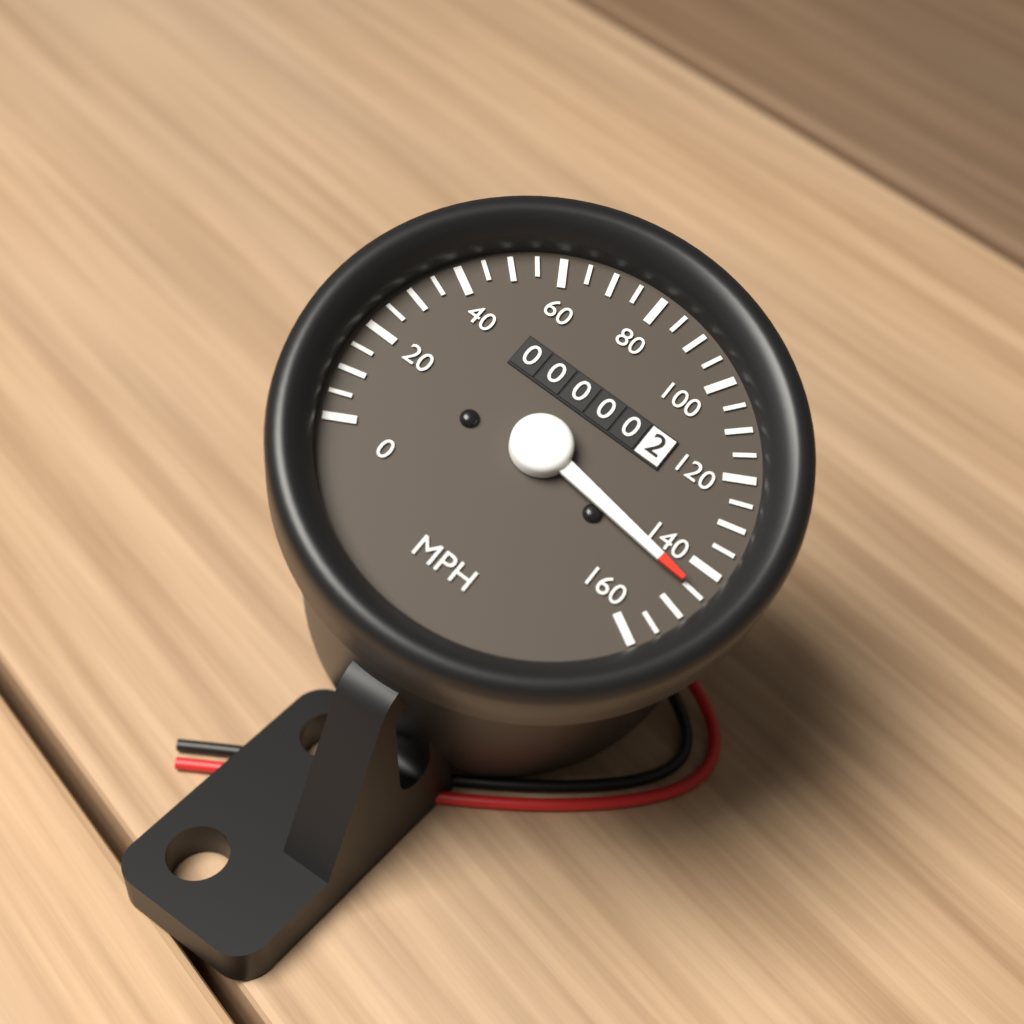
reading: 145 MPH
